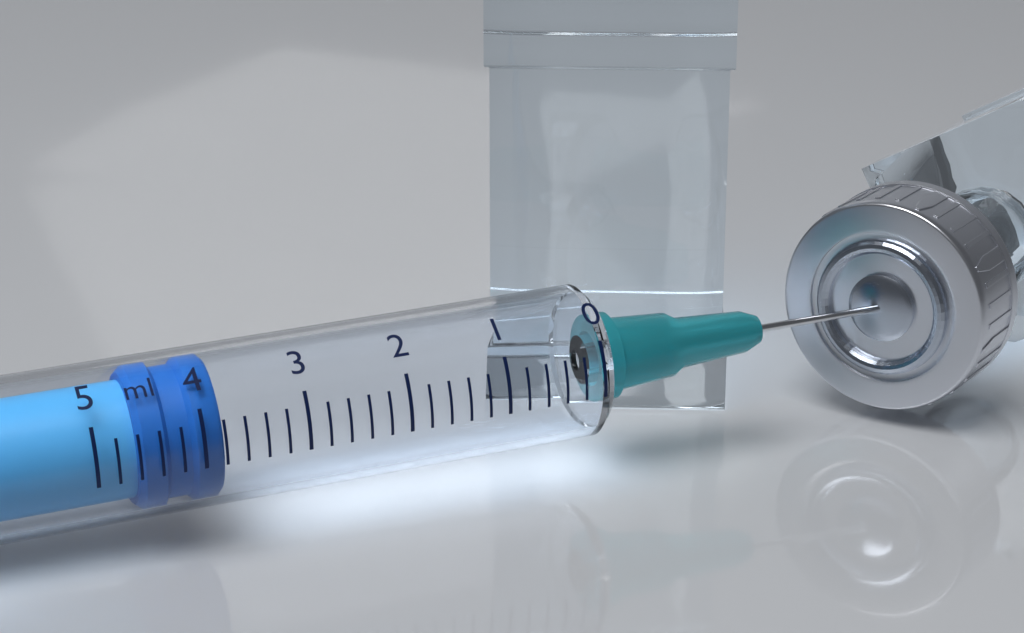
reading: 3.8 ml
